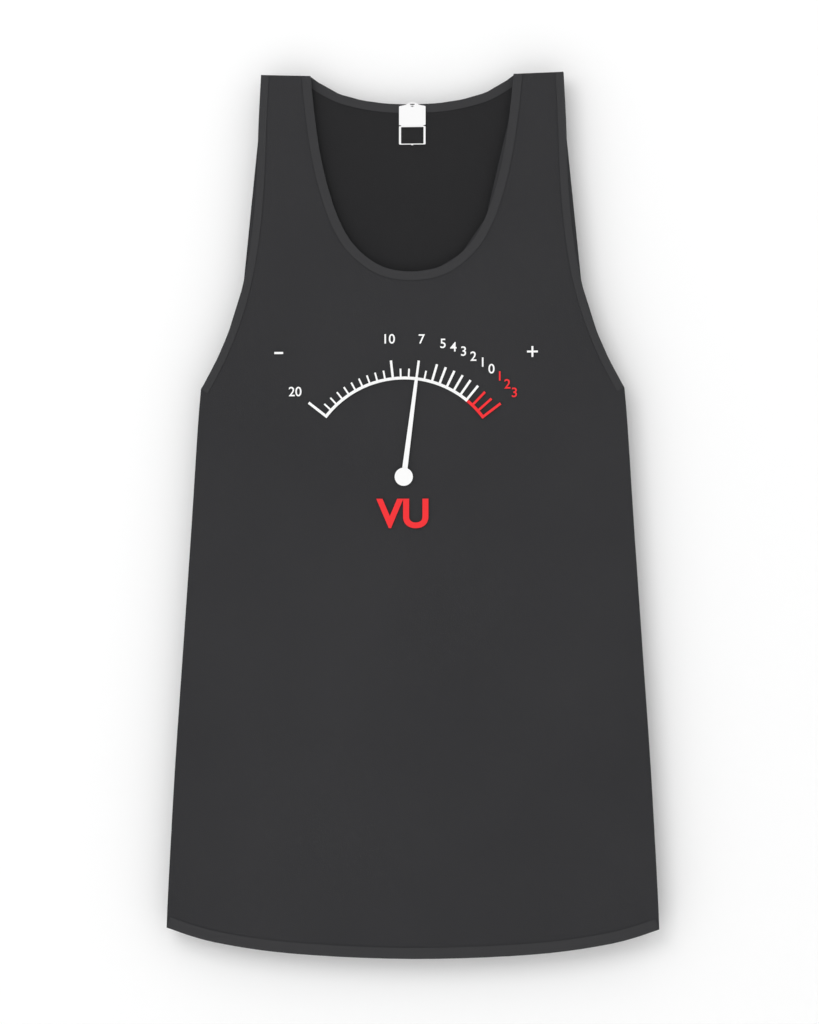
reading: -7 VU
